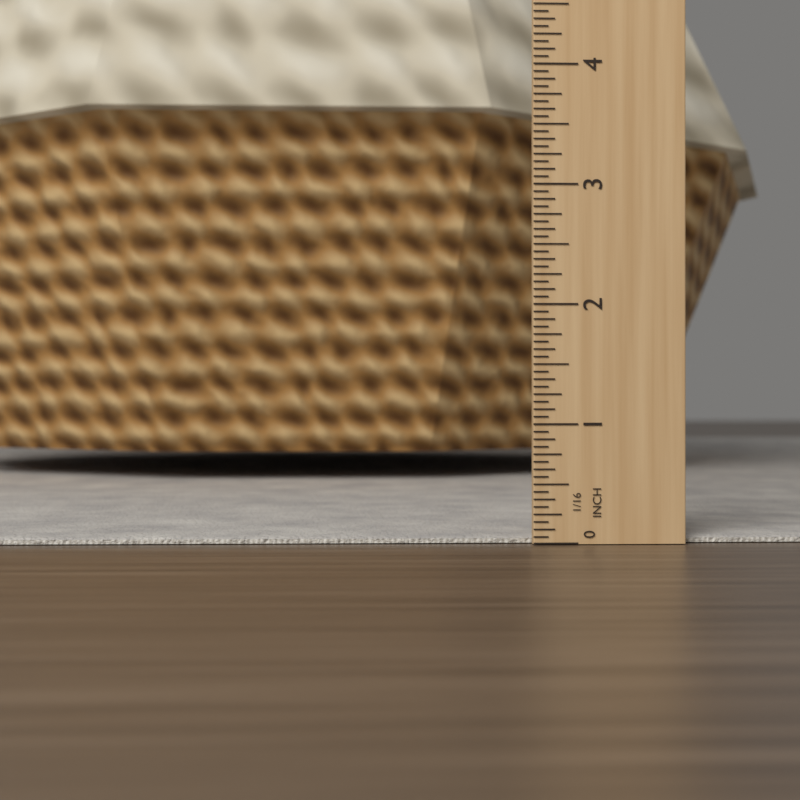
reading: 0.0625 in
